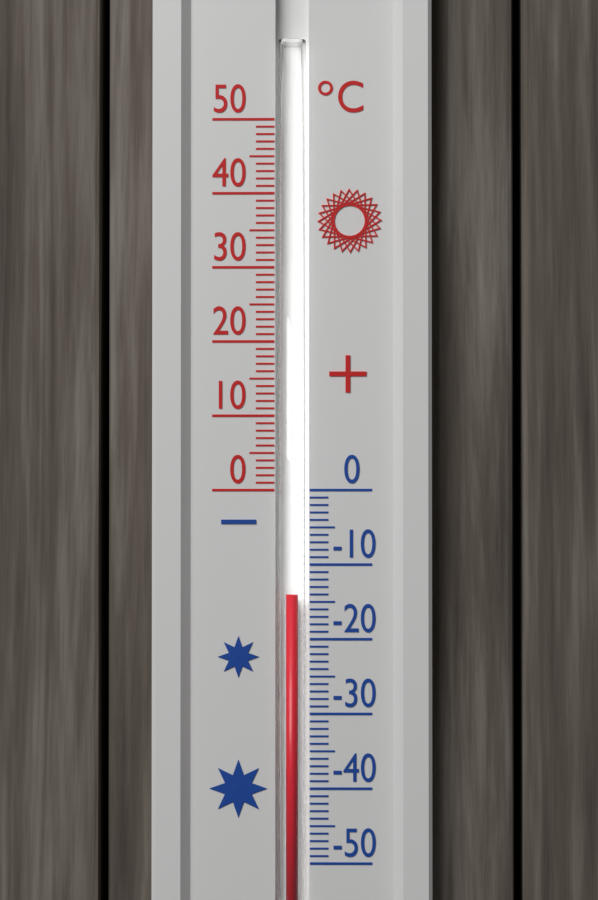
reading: -14 °C
